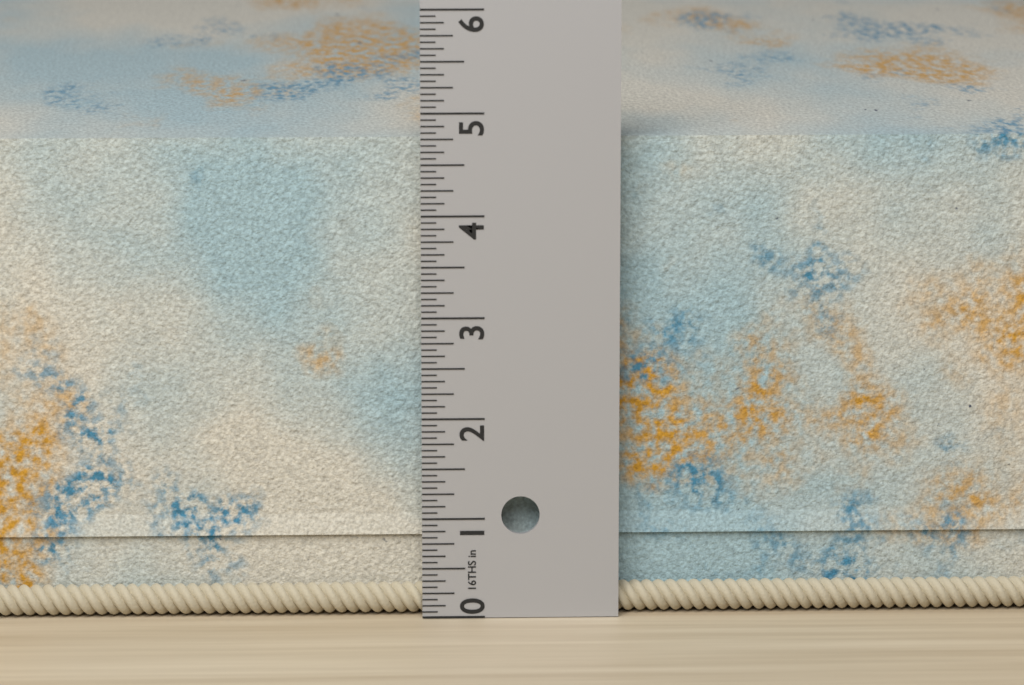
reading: 4.8750 in
